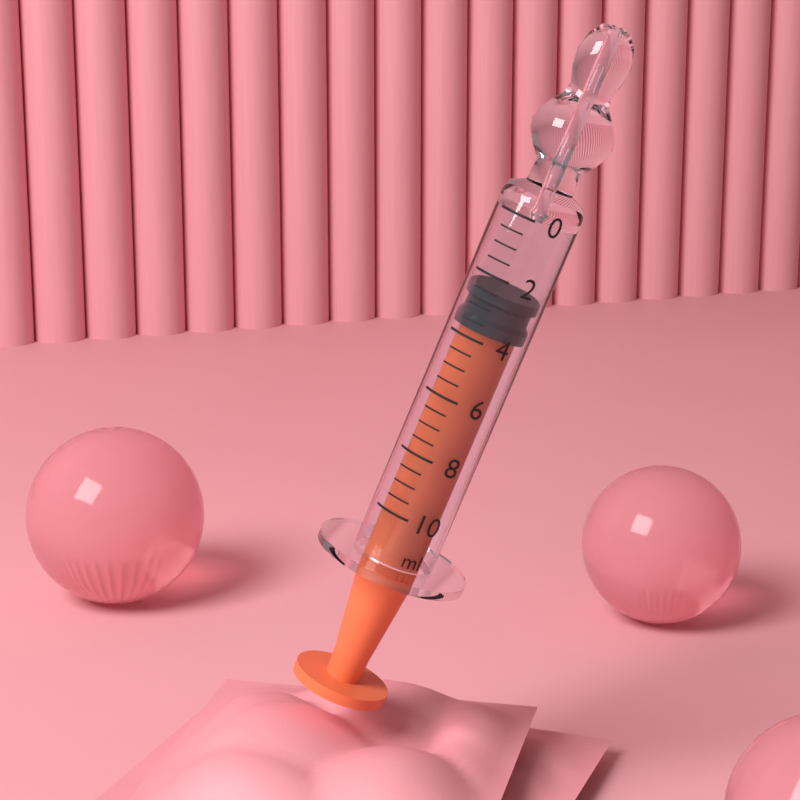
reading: 2.5 ml
